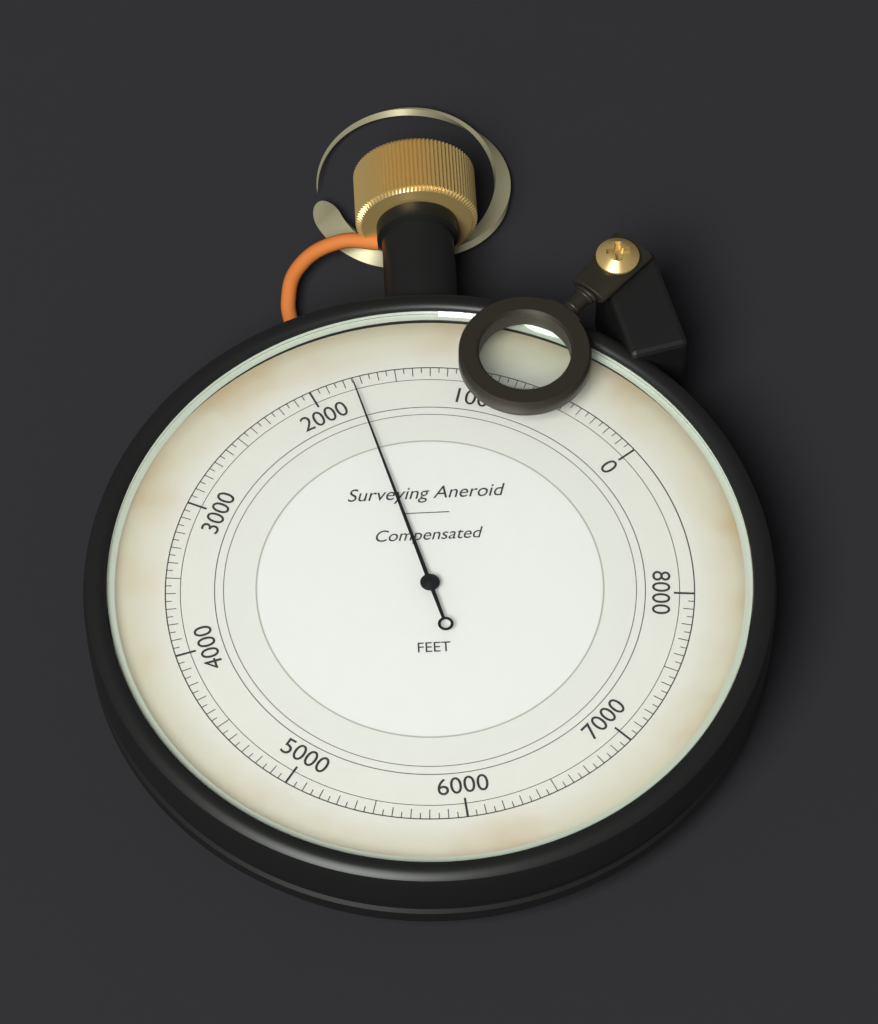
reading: 1750 ft
